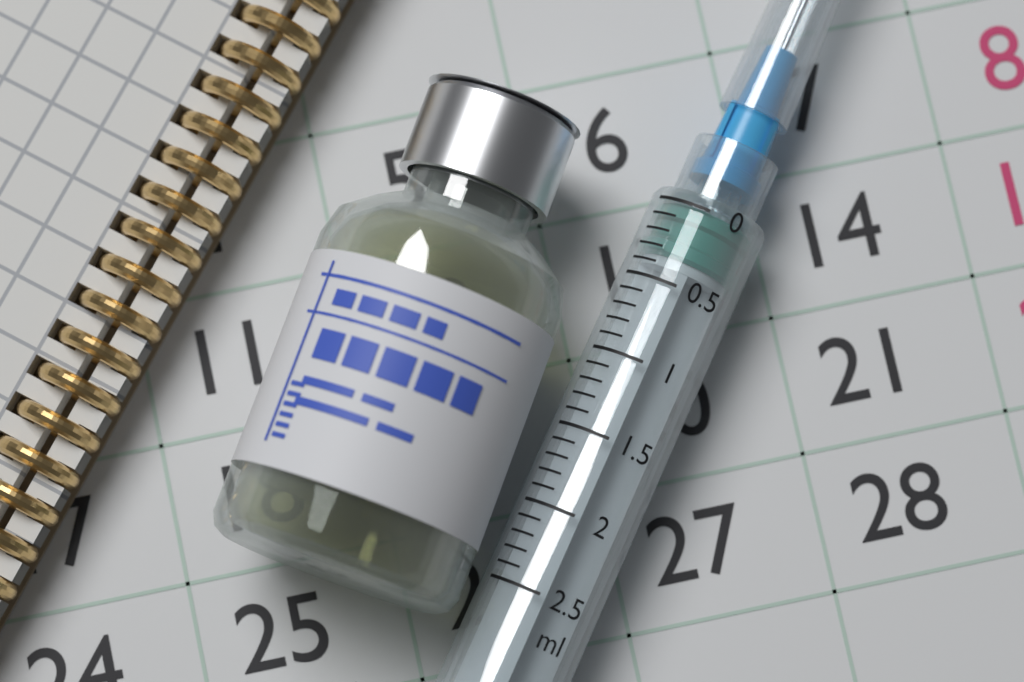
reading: 0.0 ml
